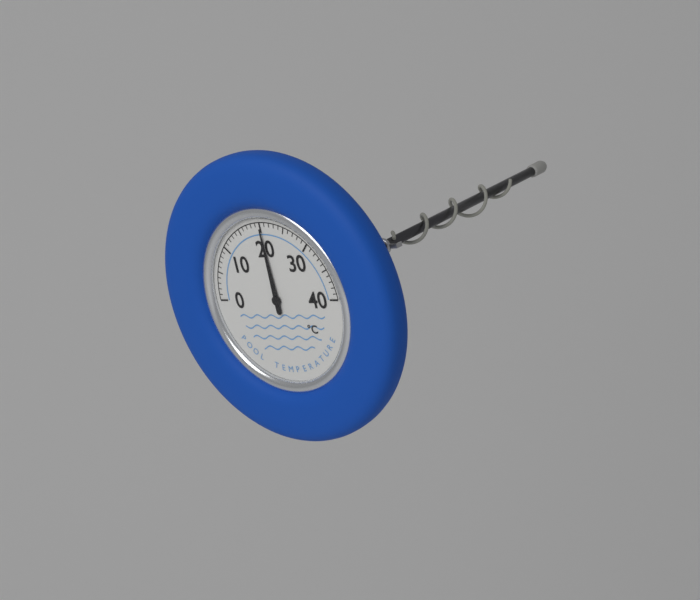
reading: 20 °C
